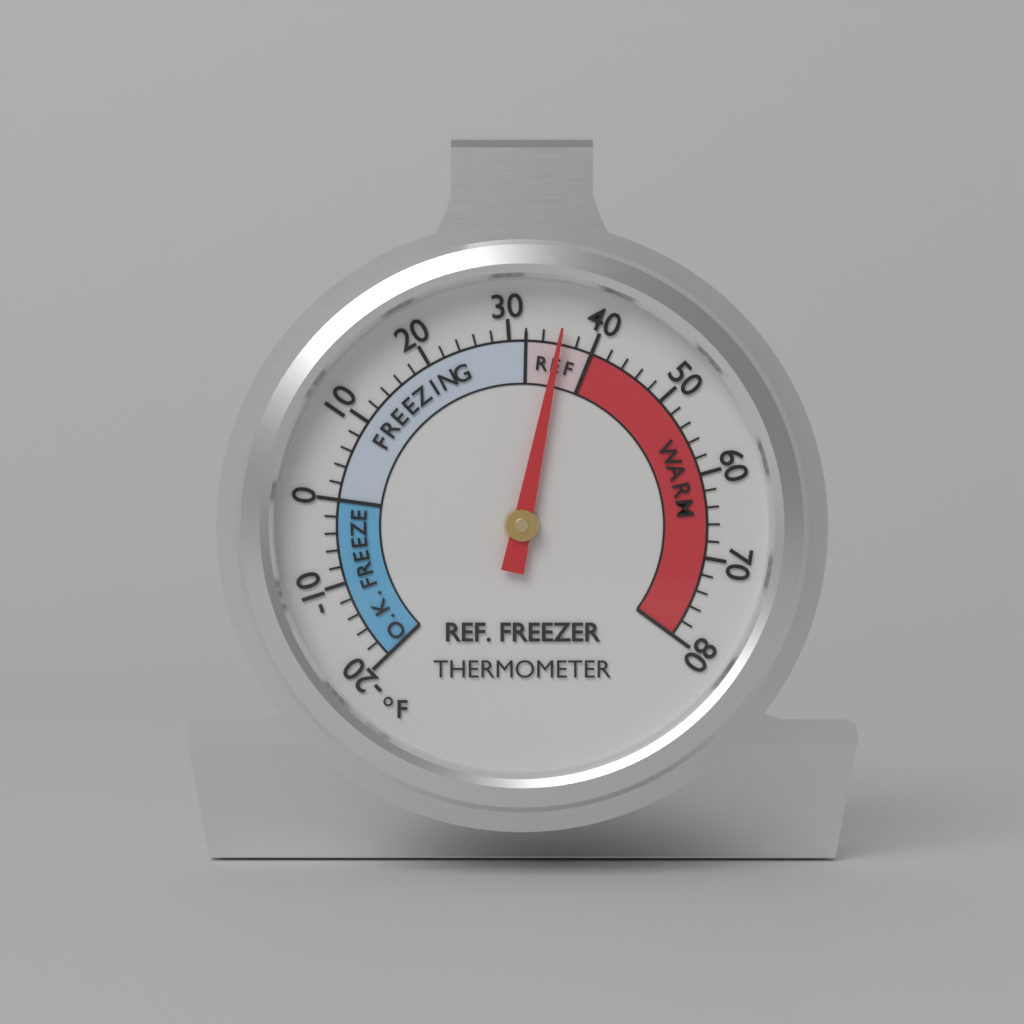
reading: 36 °F
